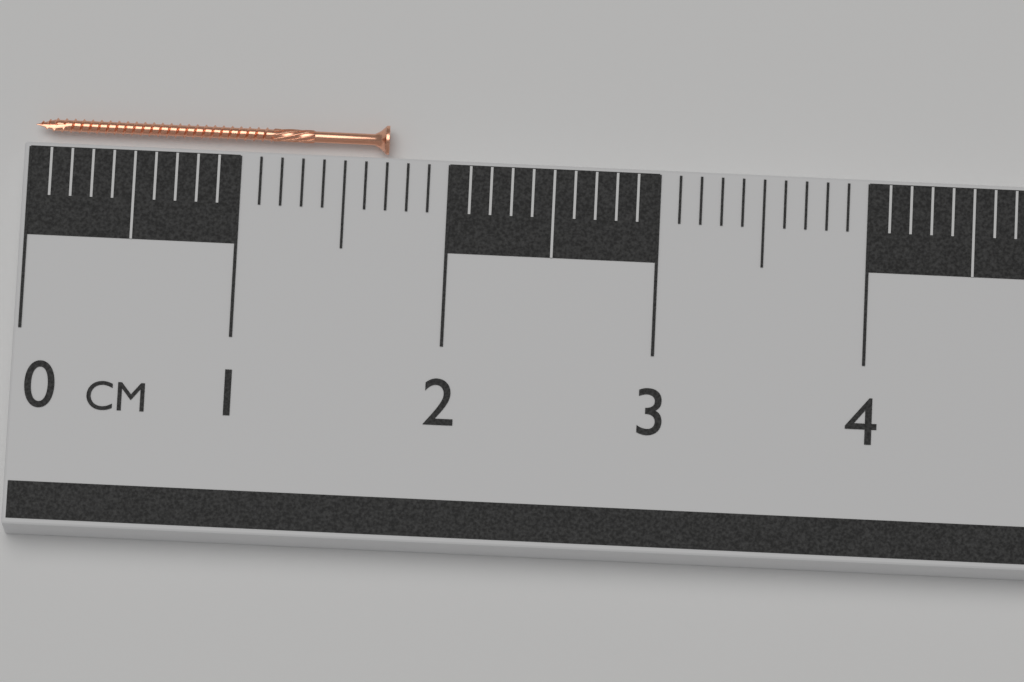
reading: 1.7 cm
